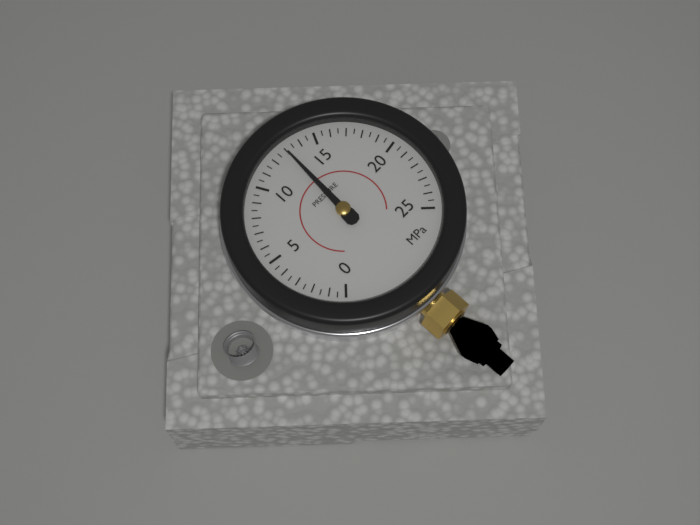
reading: 13.0 MPa
